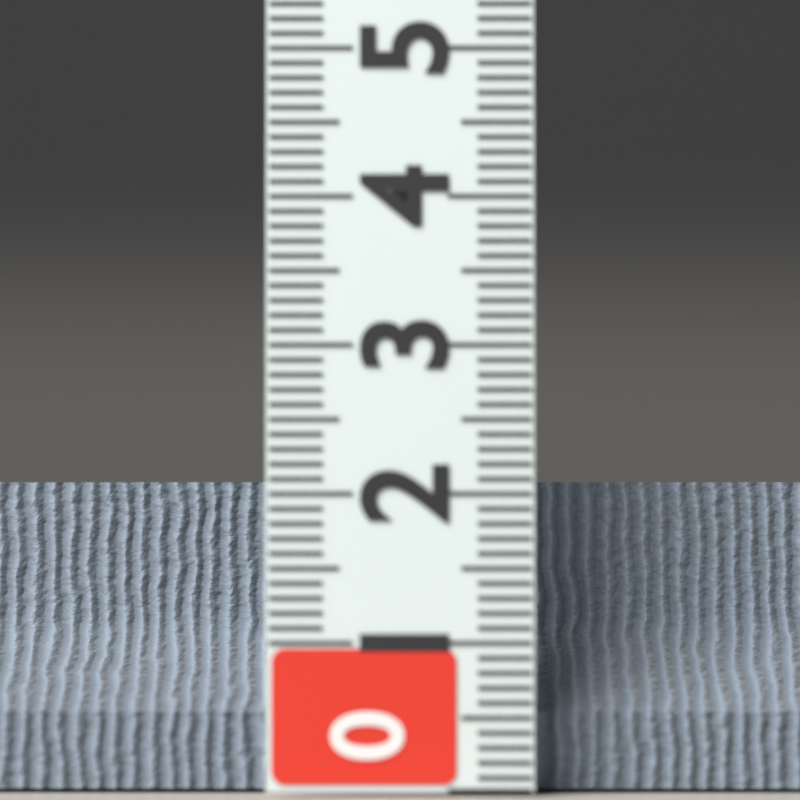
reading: 2.1 (no unit)
